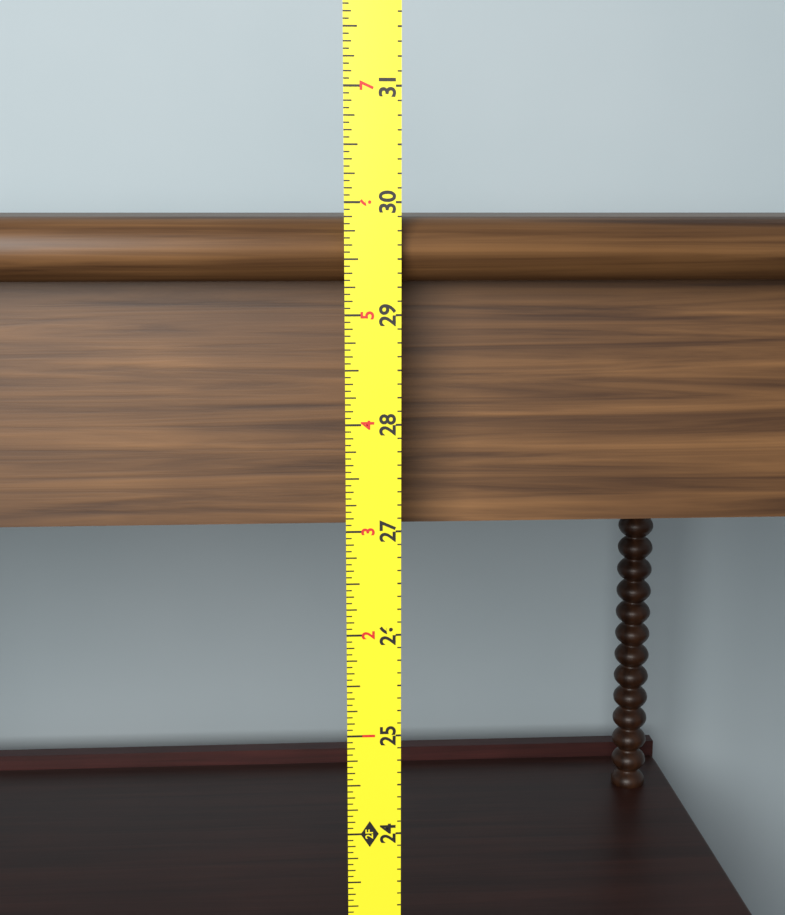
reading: 29.8750 in
